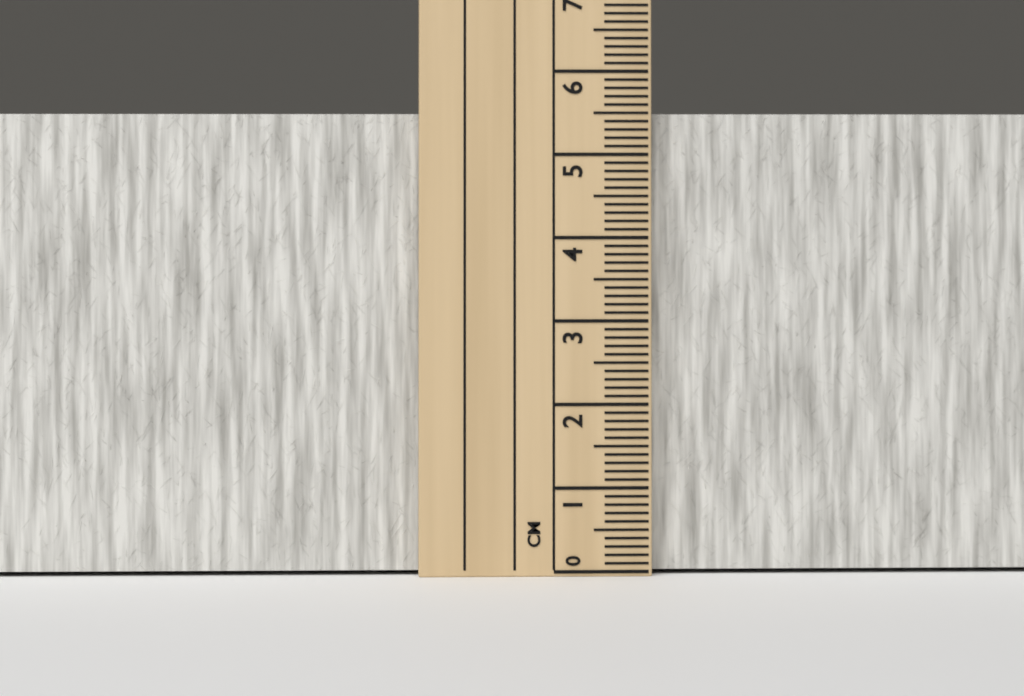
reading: 5.5 cm
